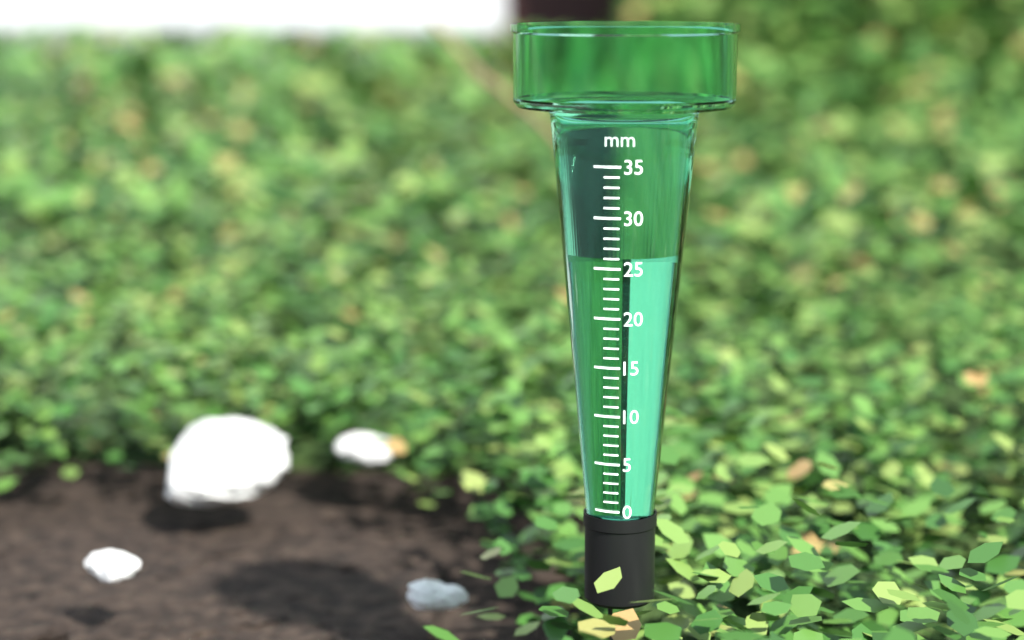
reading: 26 mm
